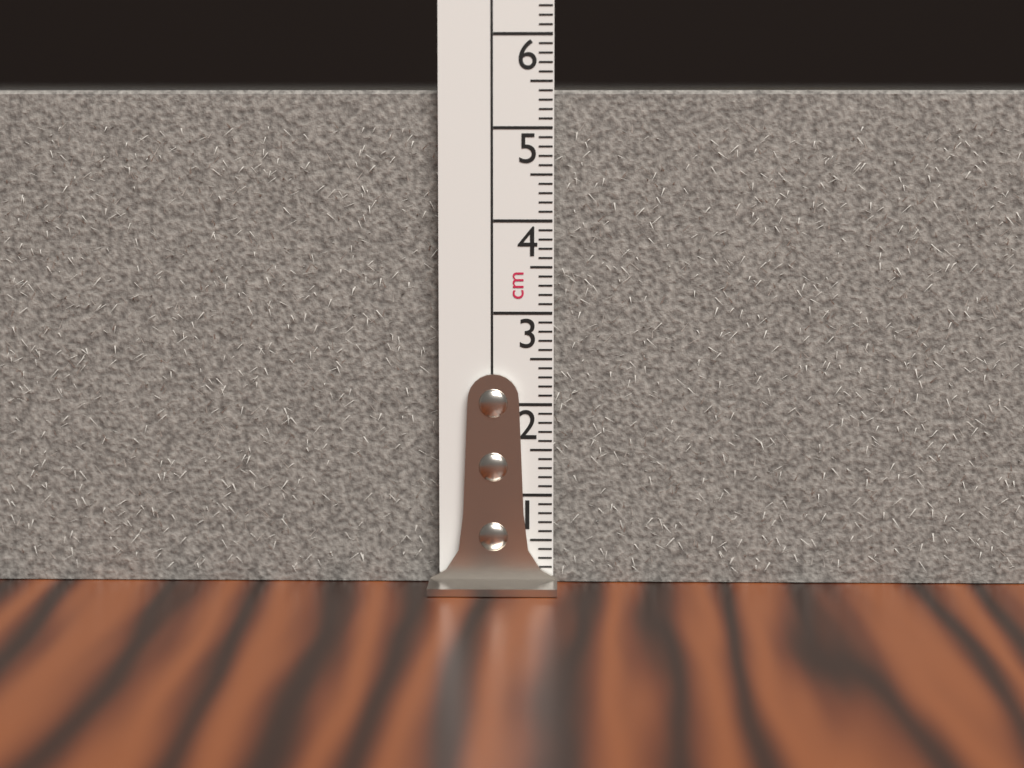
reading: 5.4 cm
